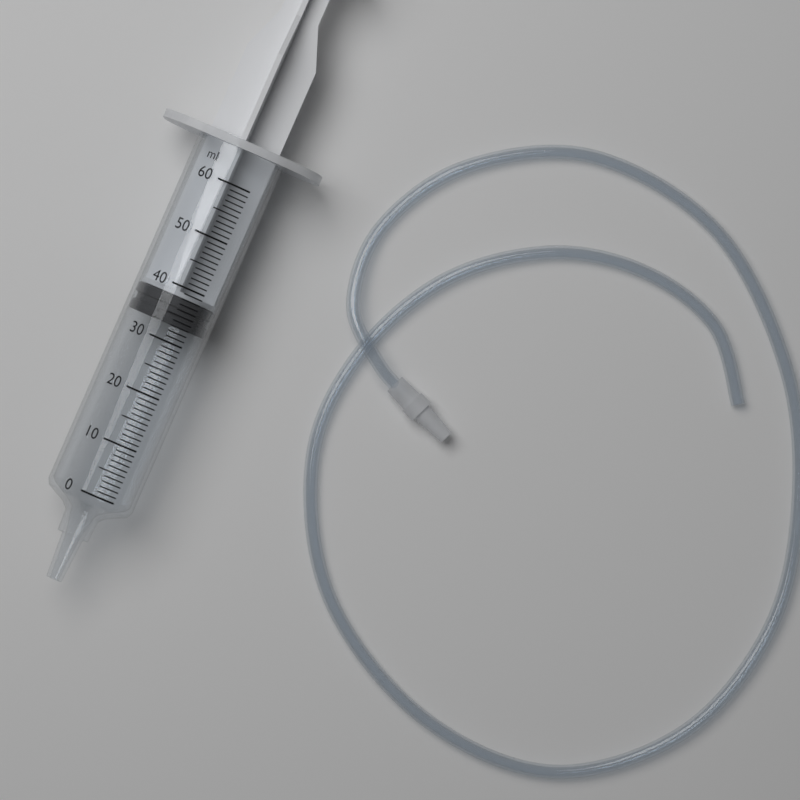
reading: 33 ml
